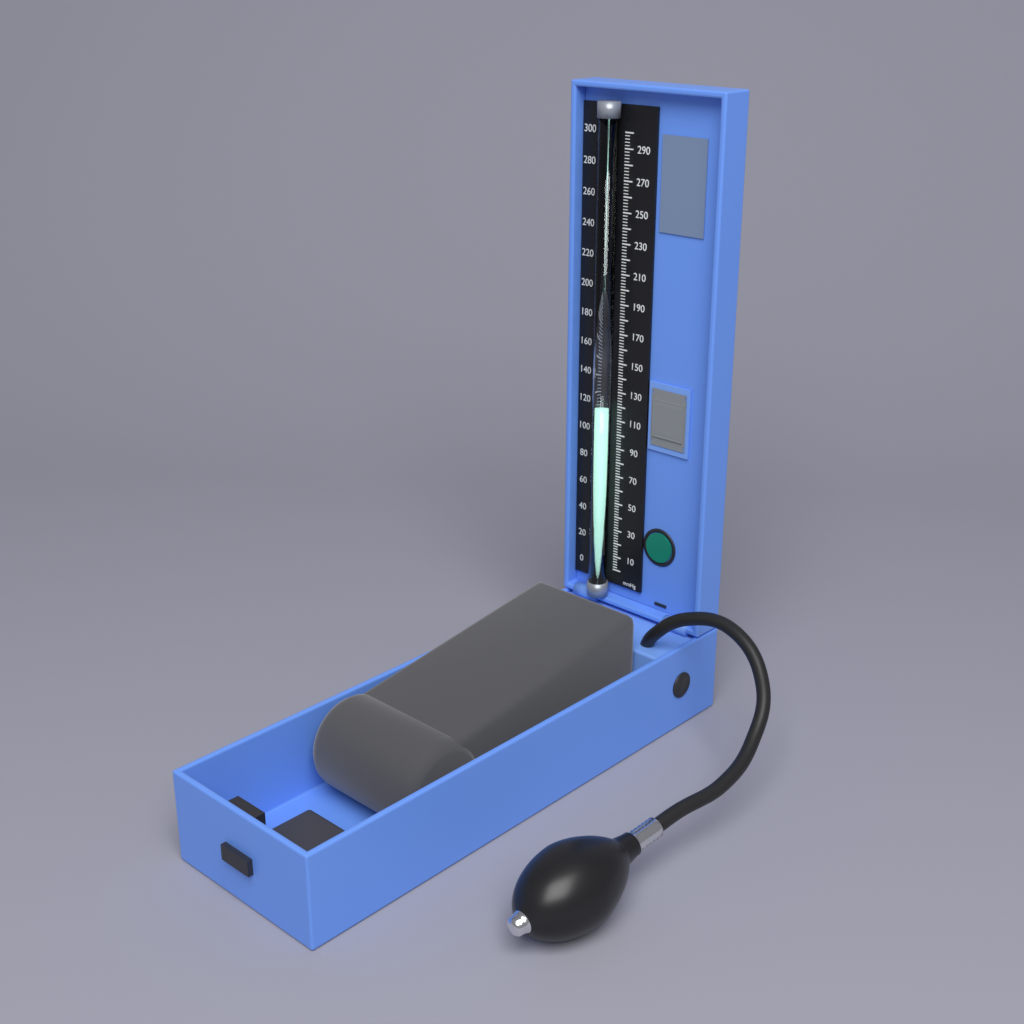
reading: 120 mmHg
